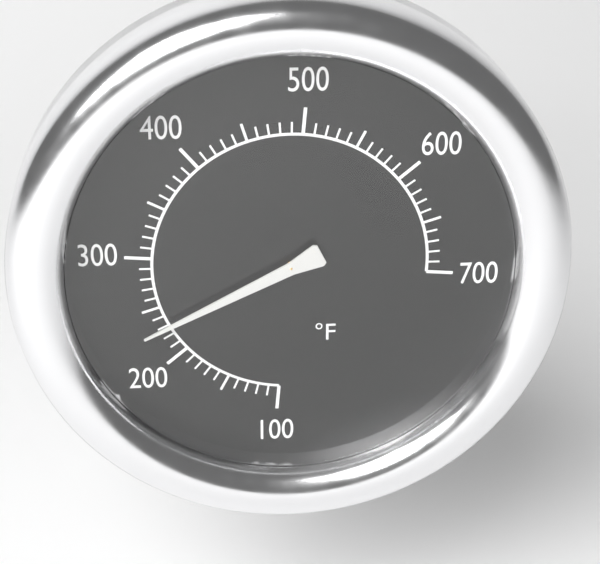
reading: 230 °F
